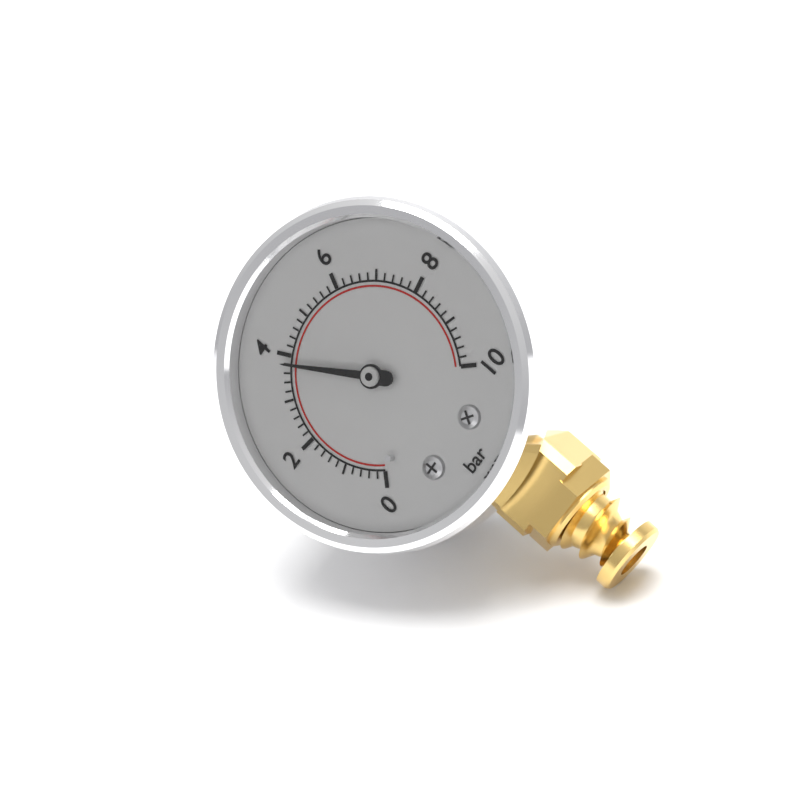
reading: 3.8 bar
